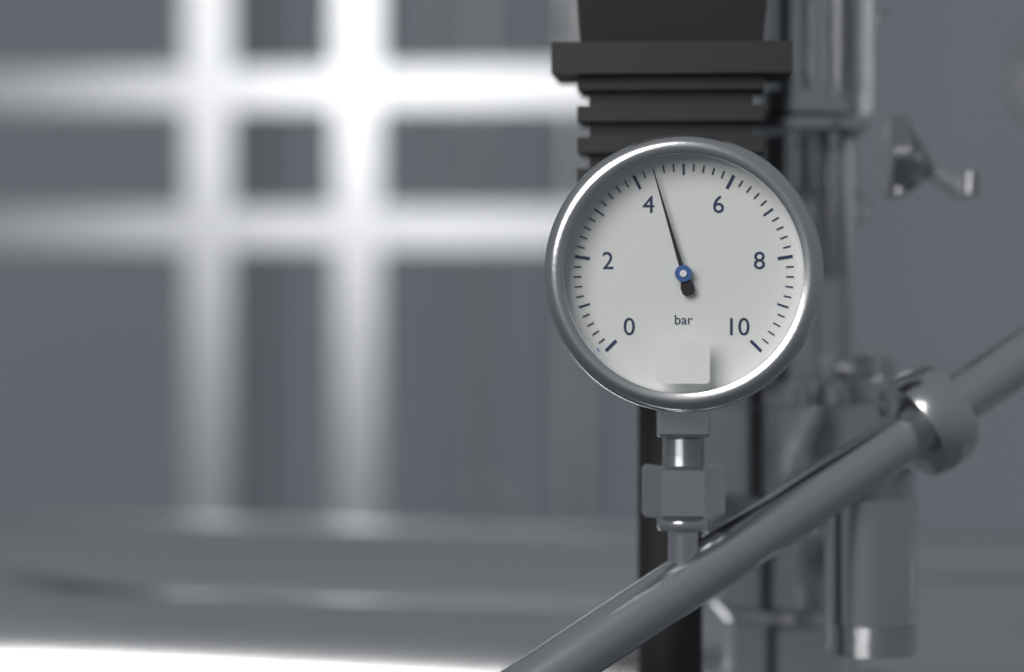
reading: 4.4 bar
